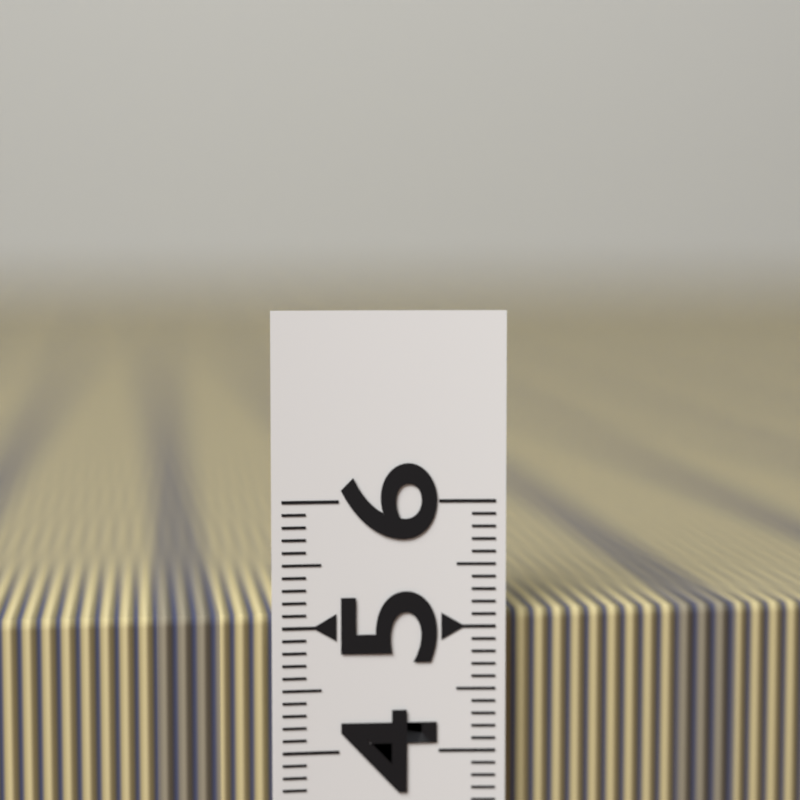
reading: 5.1 (no unit)
